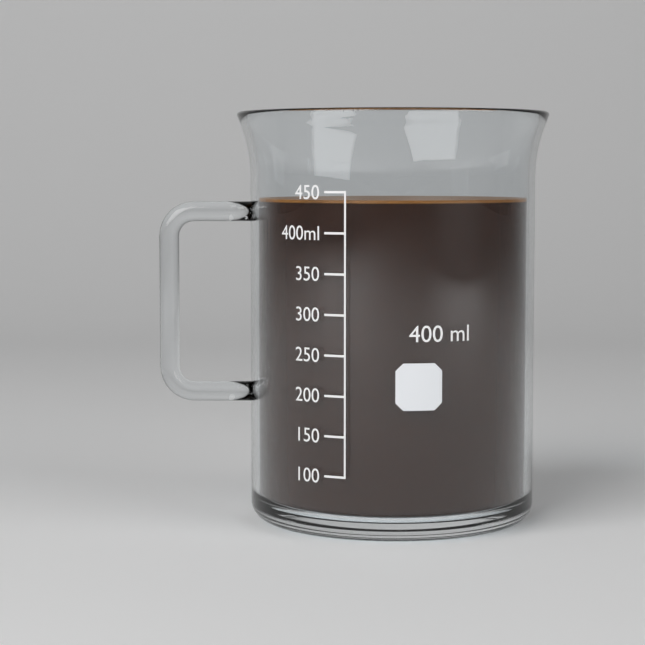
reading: 440 ml
